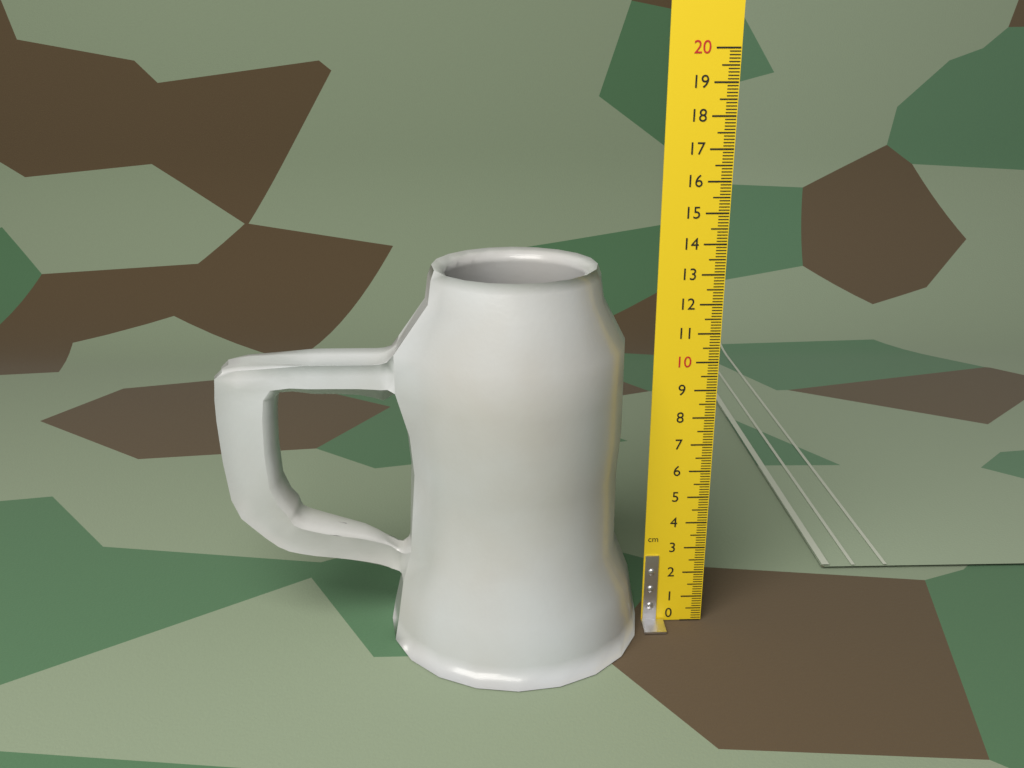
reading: 13.3 cm
